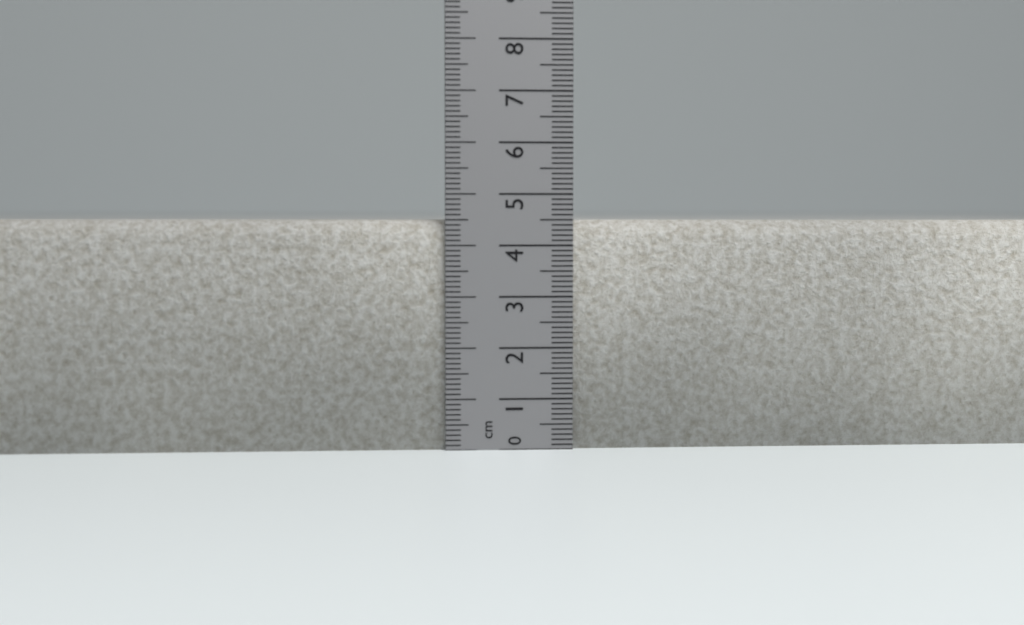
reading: 4.5 cm
